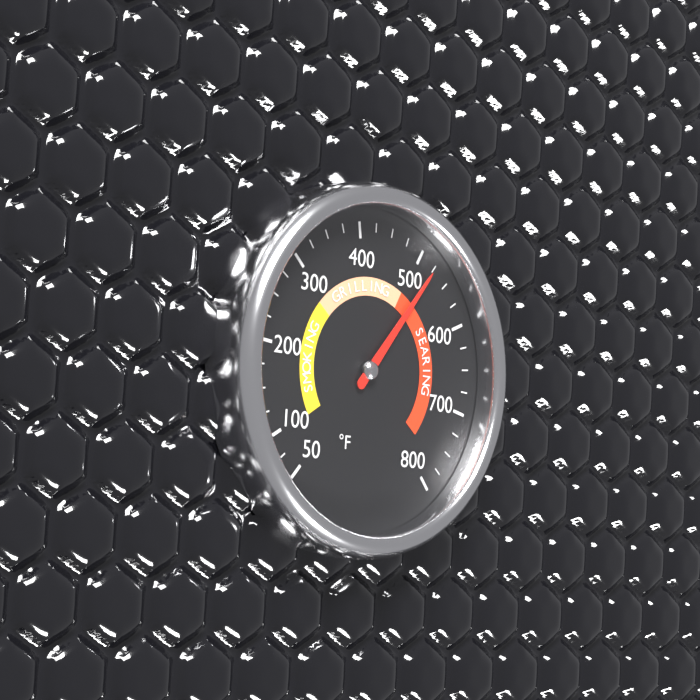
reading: 525 °F
